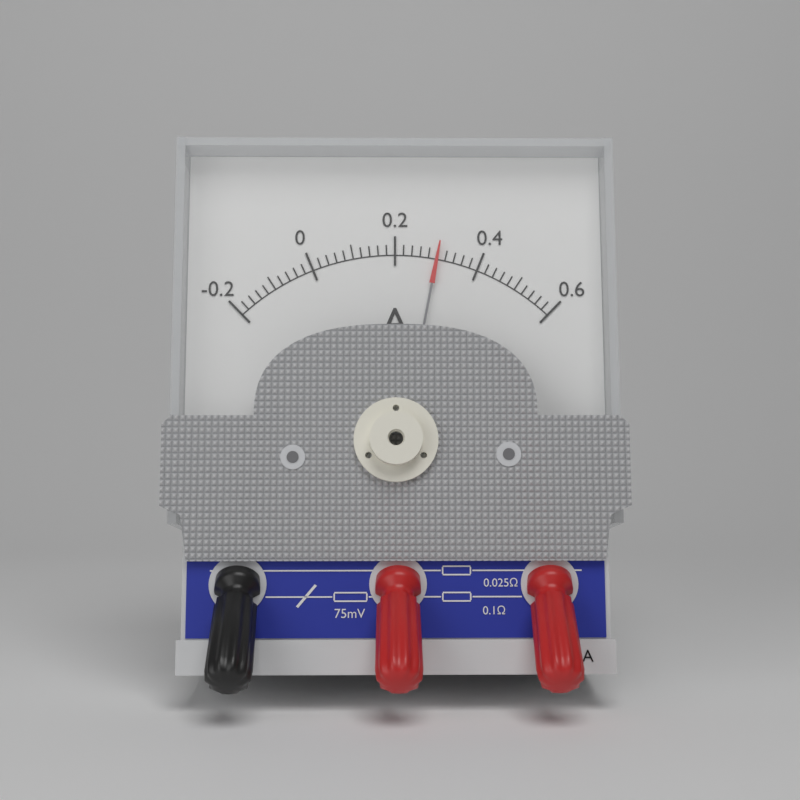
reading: 0.30 A
